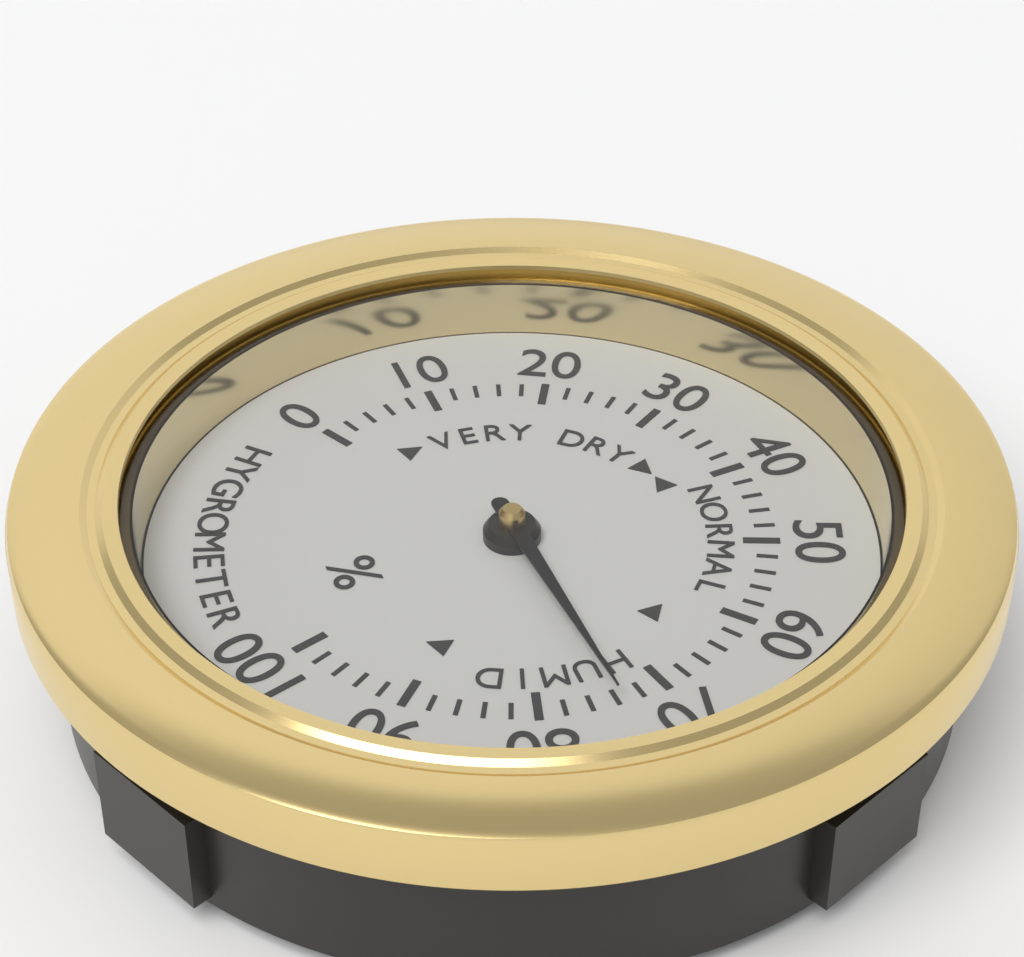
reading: 74 %
